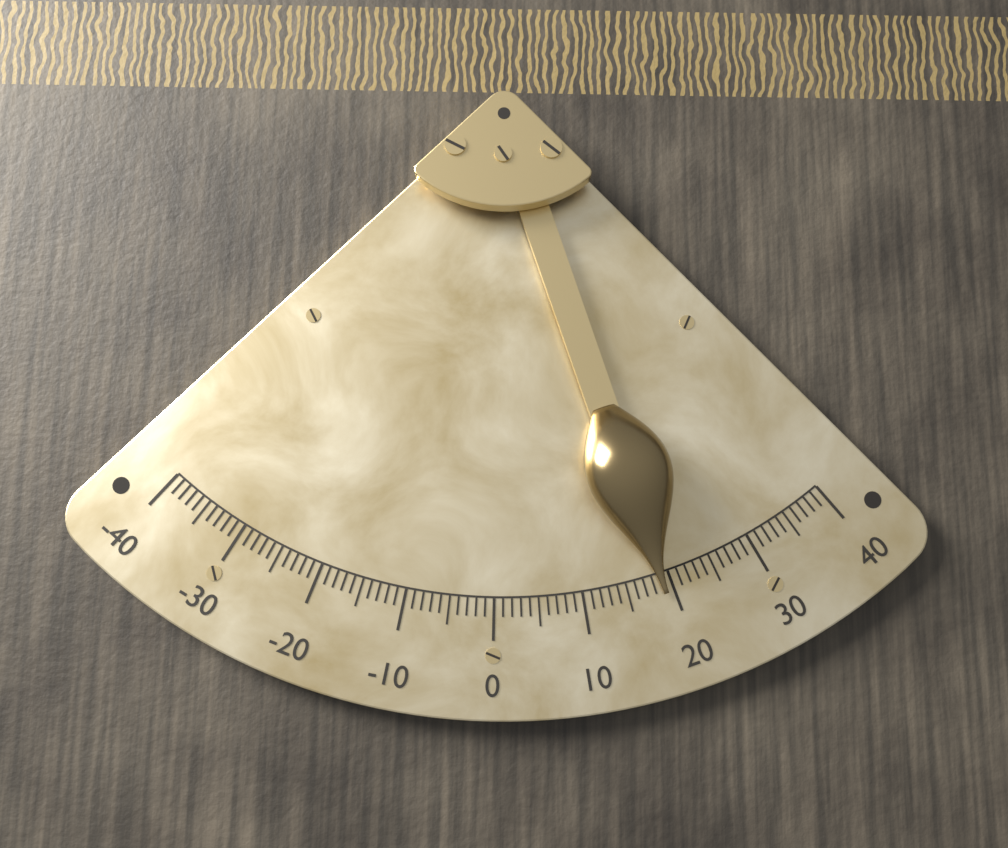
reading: 19 (no unit)
